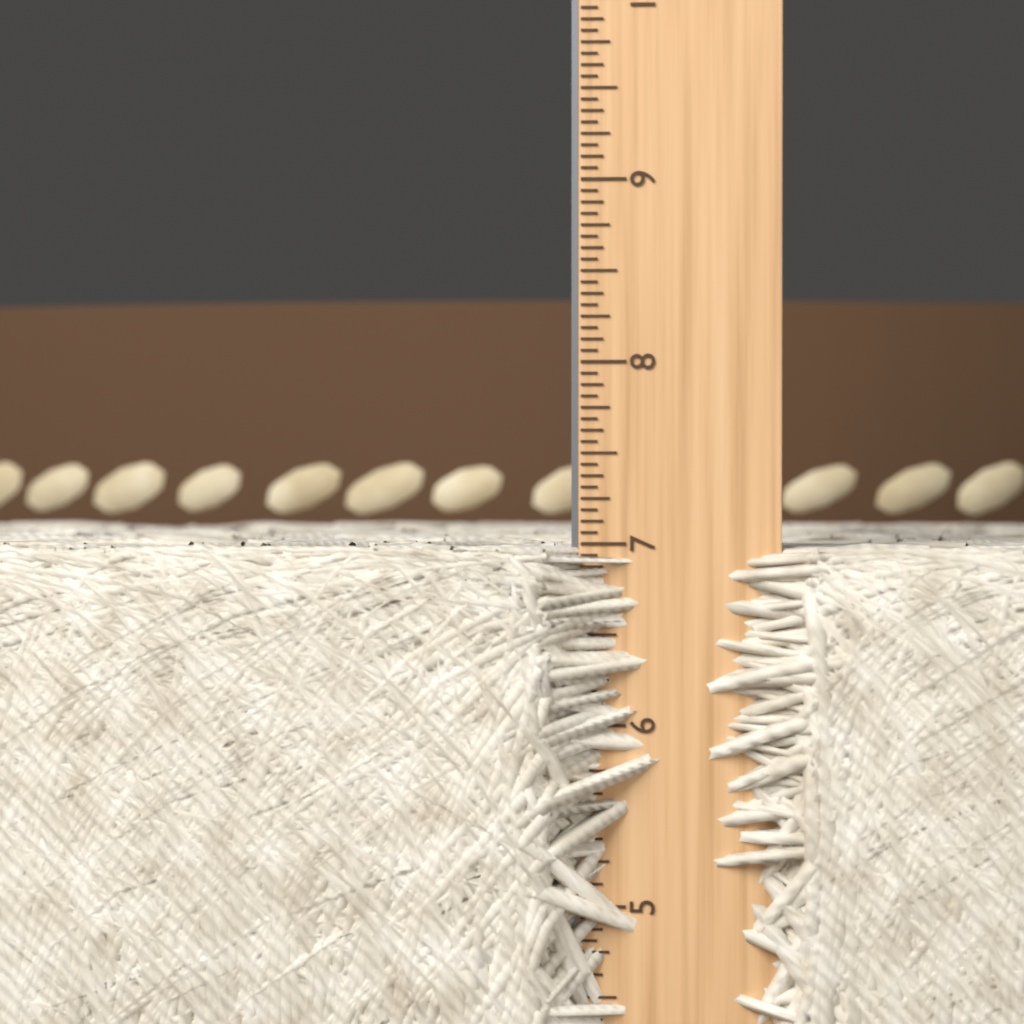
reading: 7.0000 in
